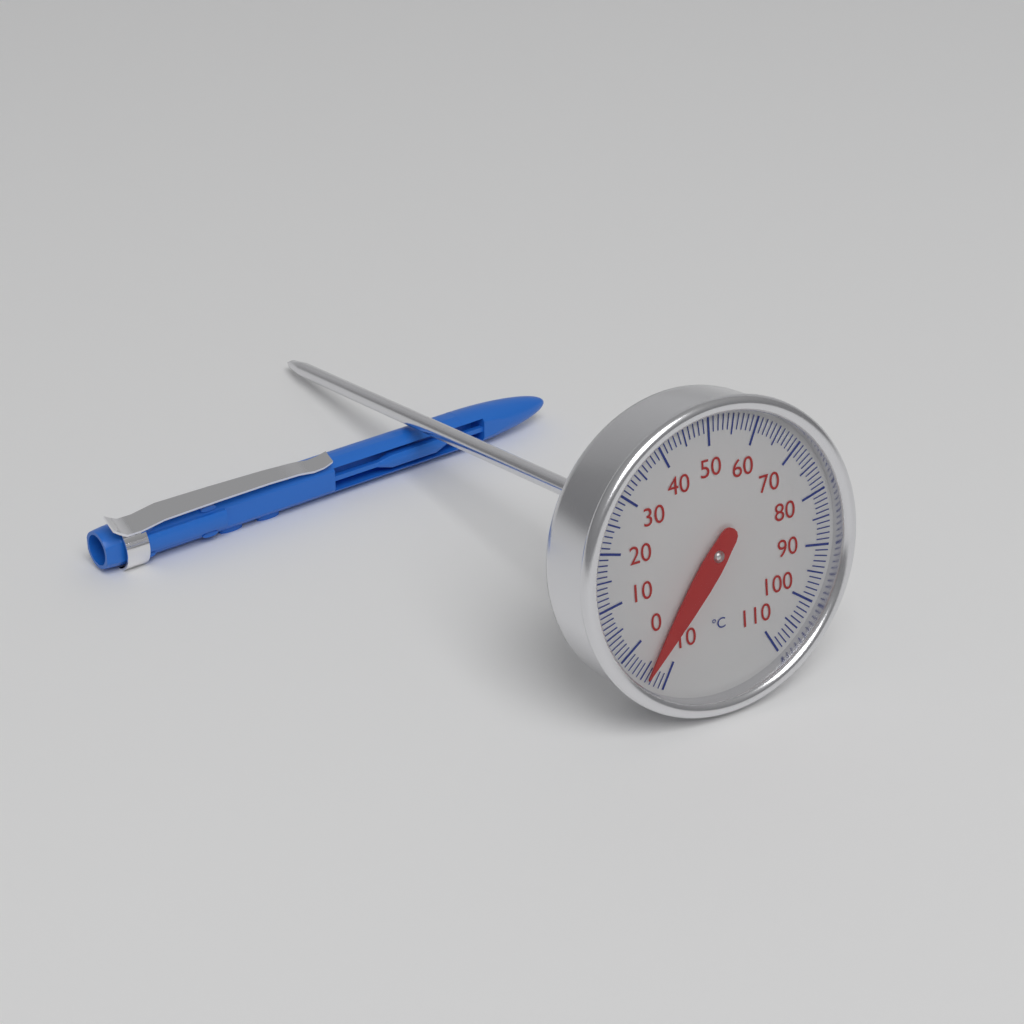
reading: -6 °C
